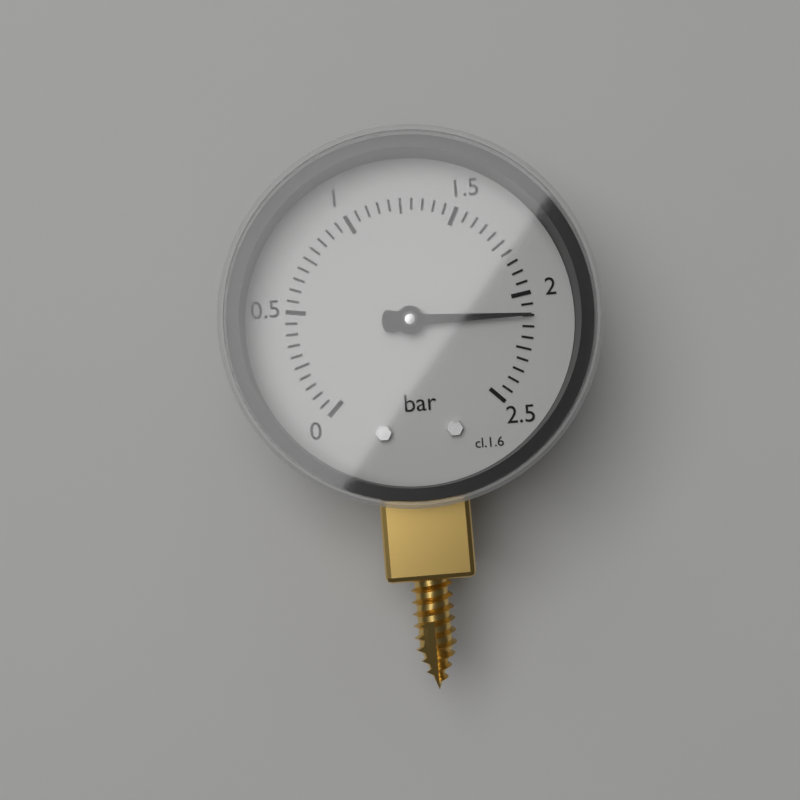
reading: 2.10 bar
